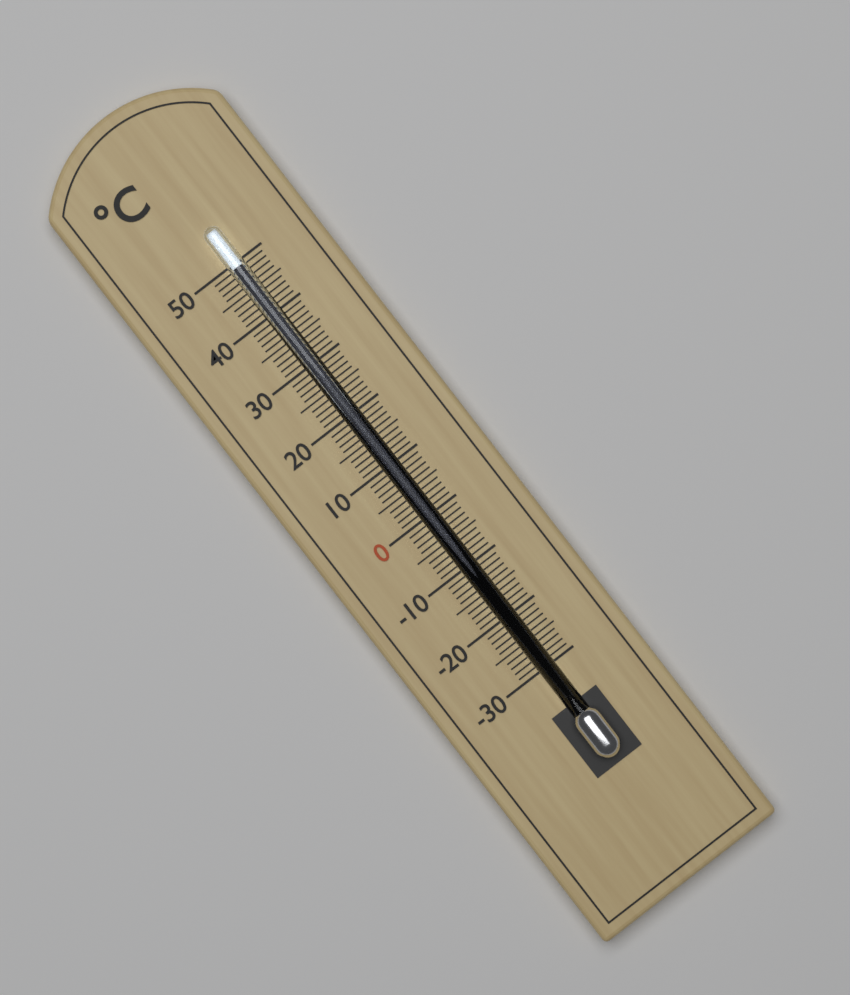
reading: 49 °C
